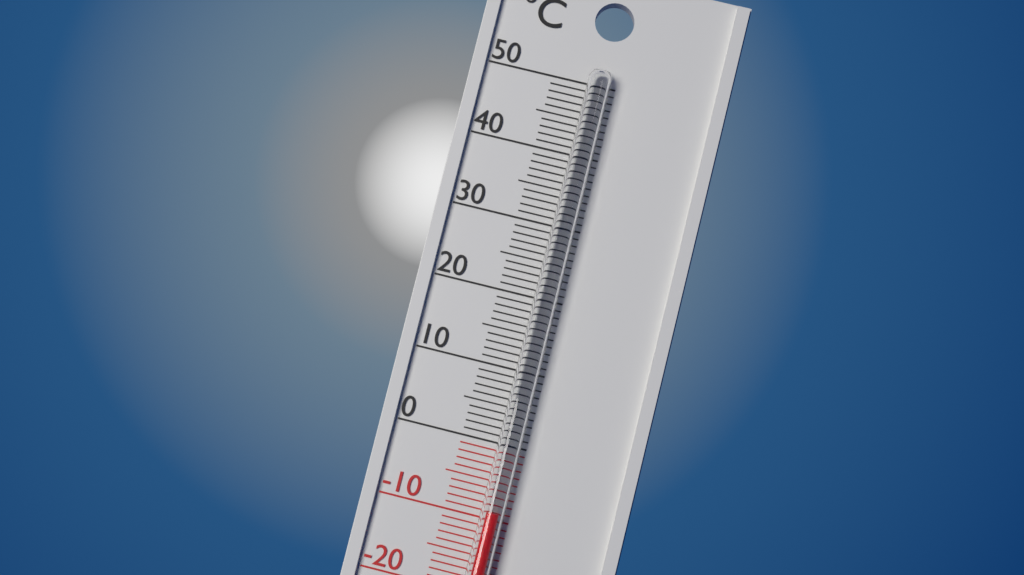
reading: -9 °C
